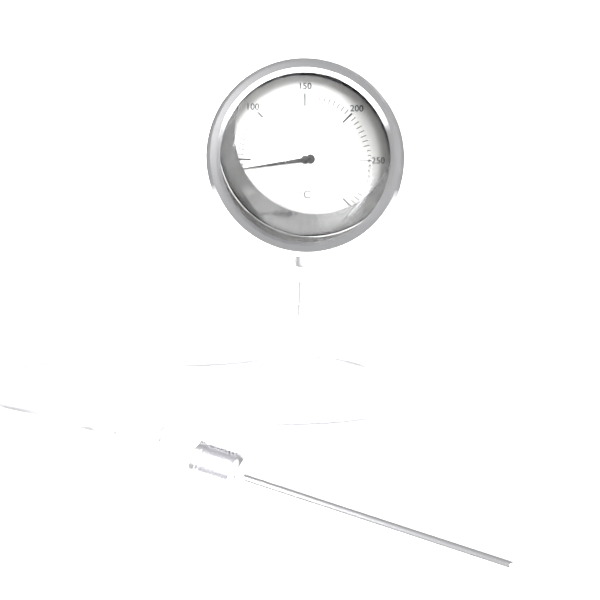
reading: 40 °C
